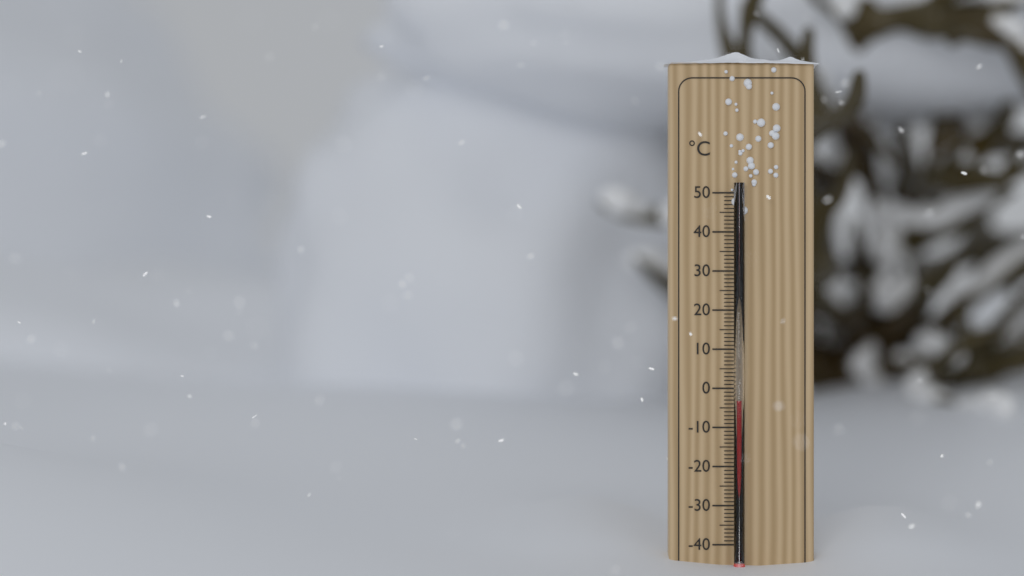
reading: -3 °C
